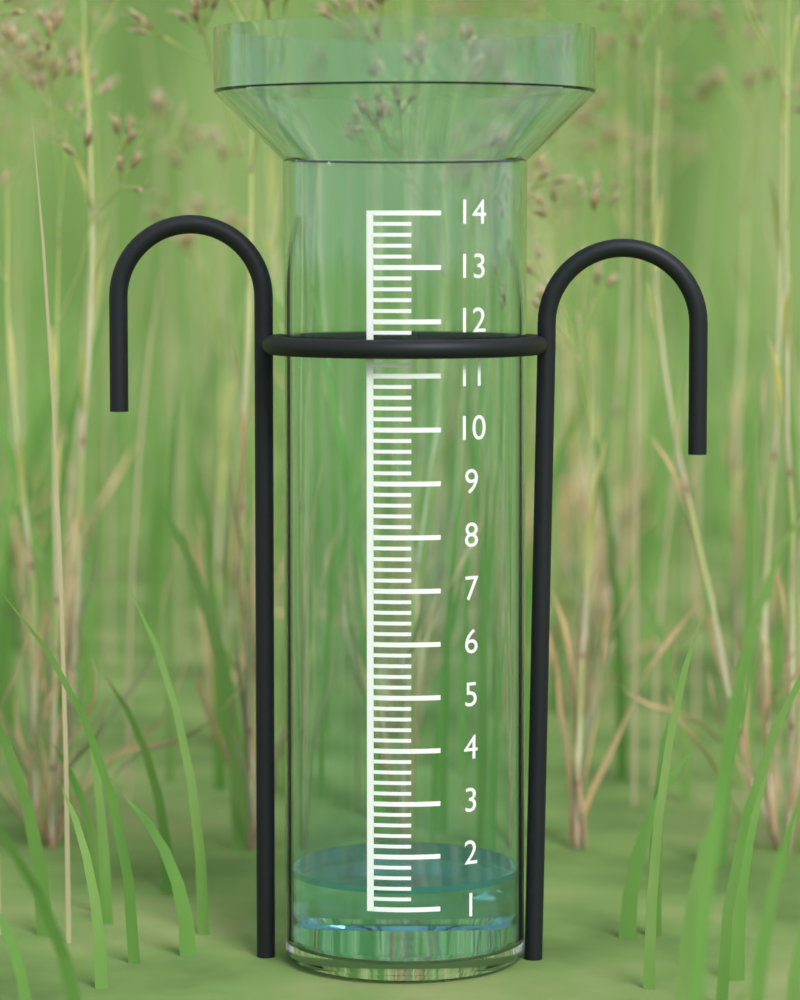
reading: 1.4 (no unit)
